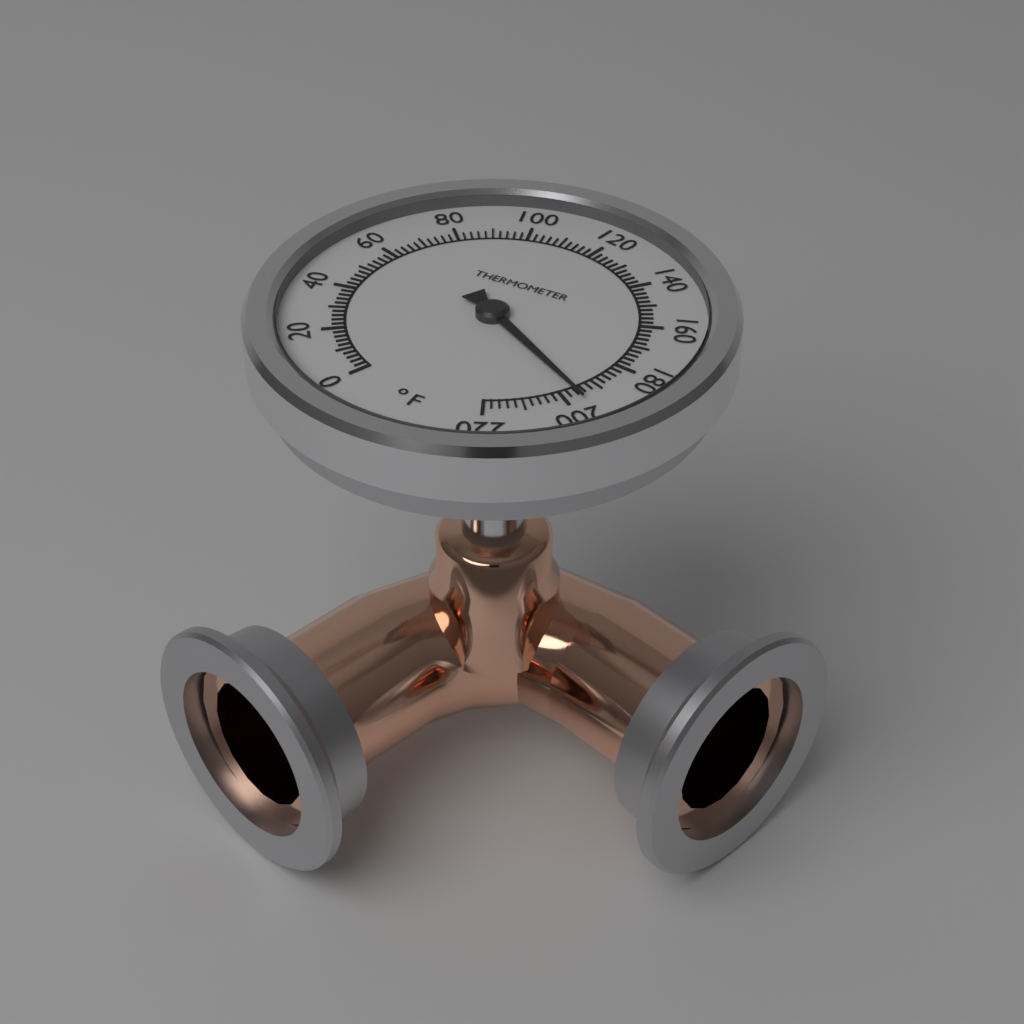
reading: 196 °F
